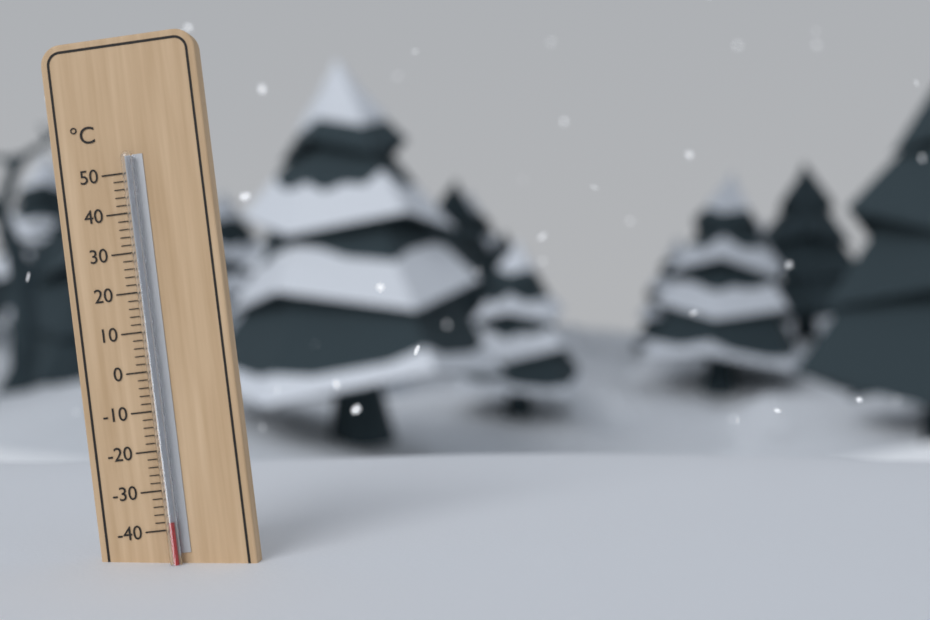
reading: -38 °C
